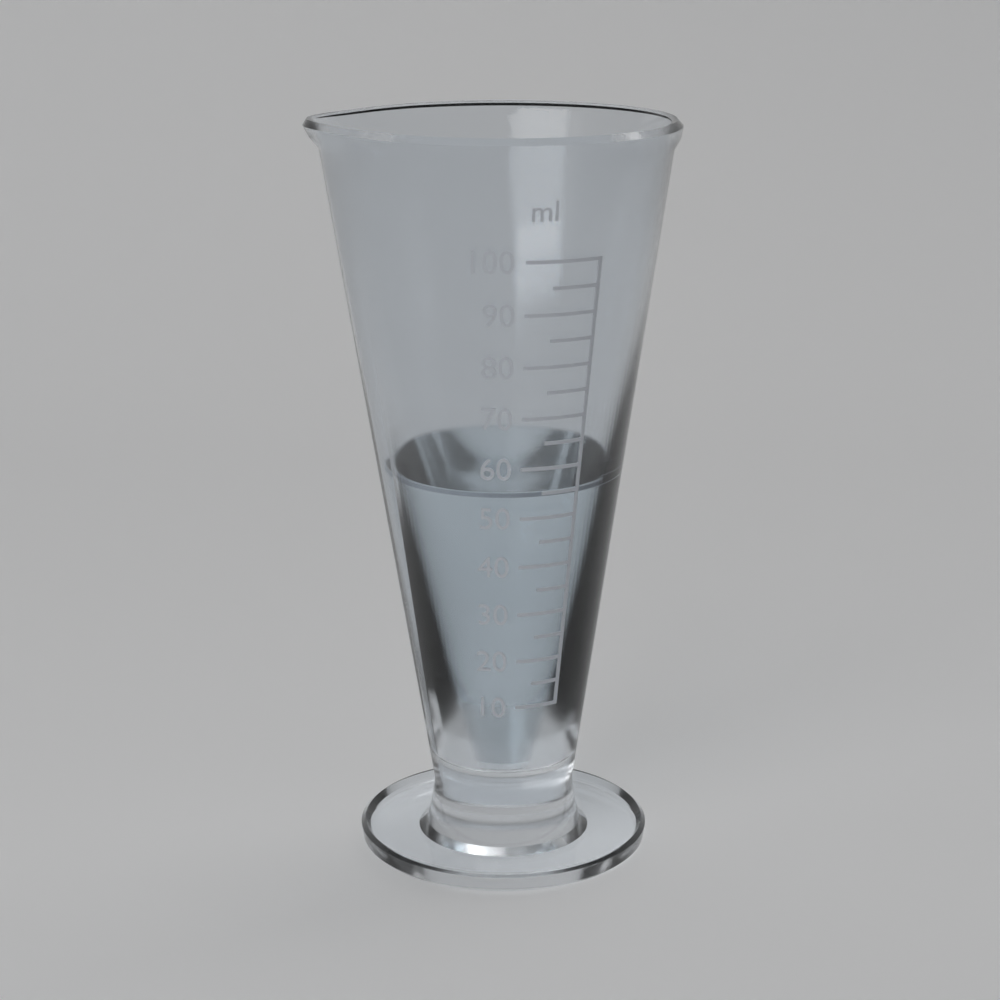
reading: 55 ml
